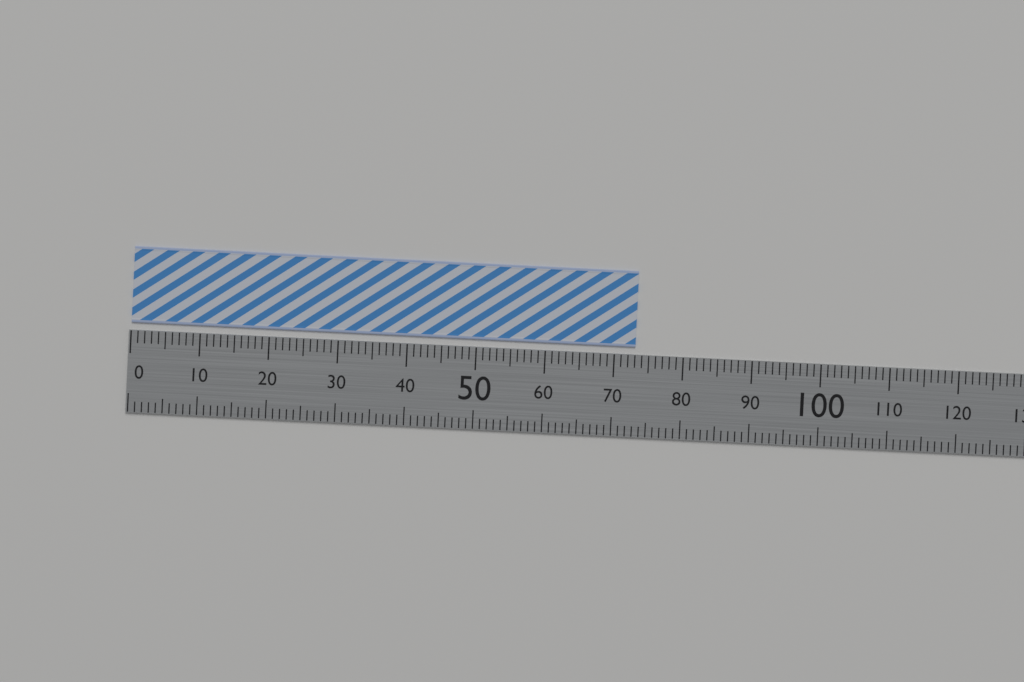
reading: 73 (no unit)
